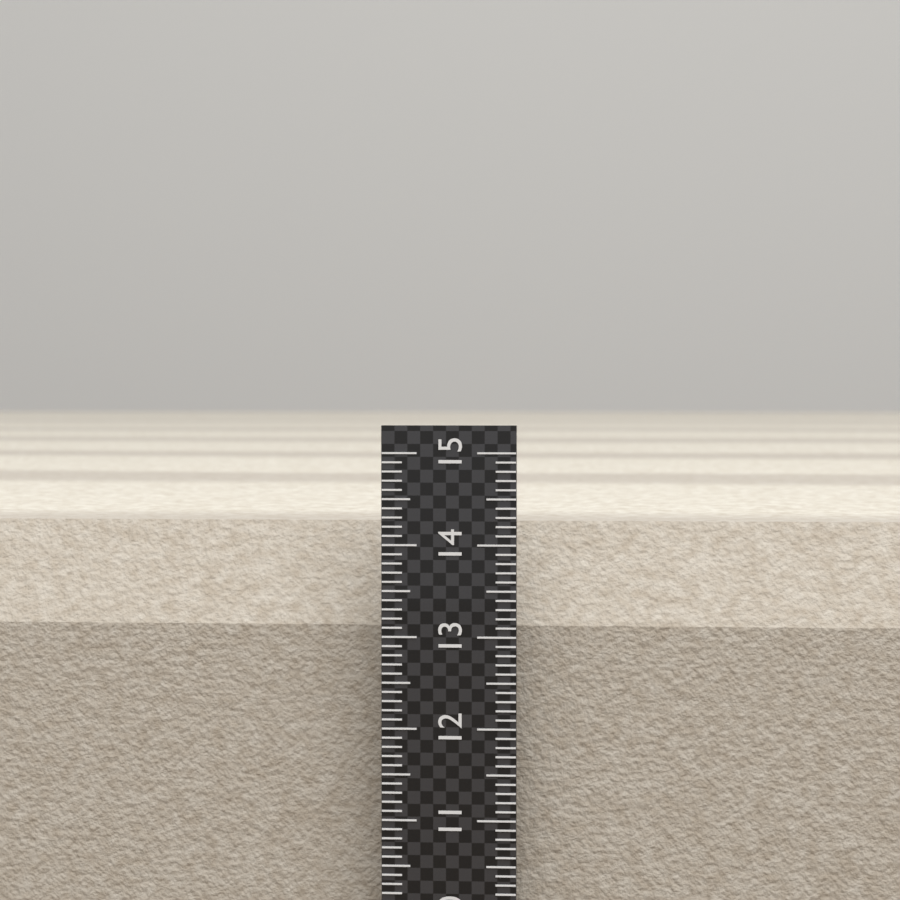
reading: 14.2 (no unit)
